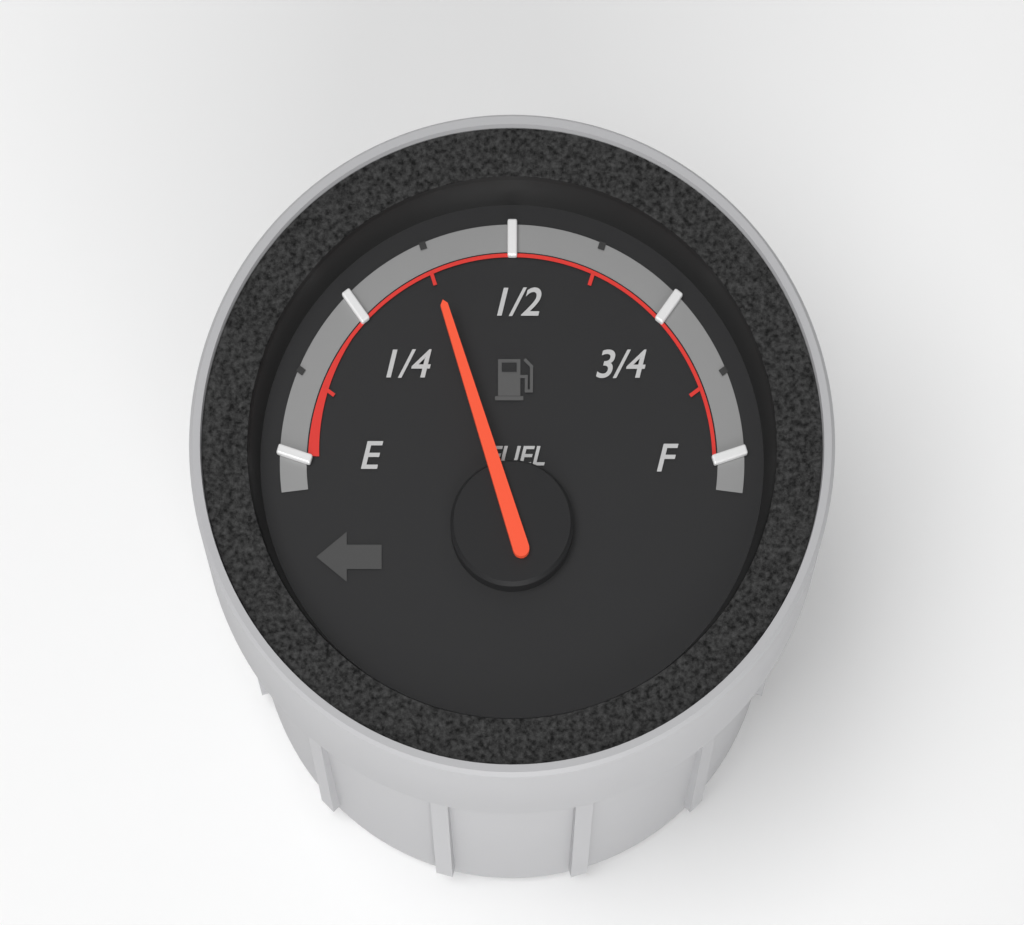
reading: 0.375 (no unit)
